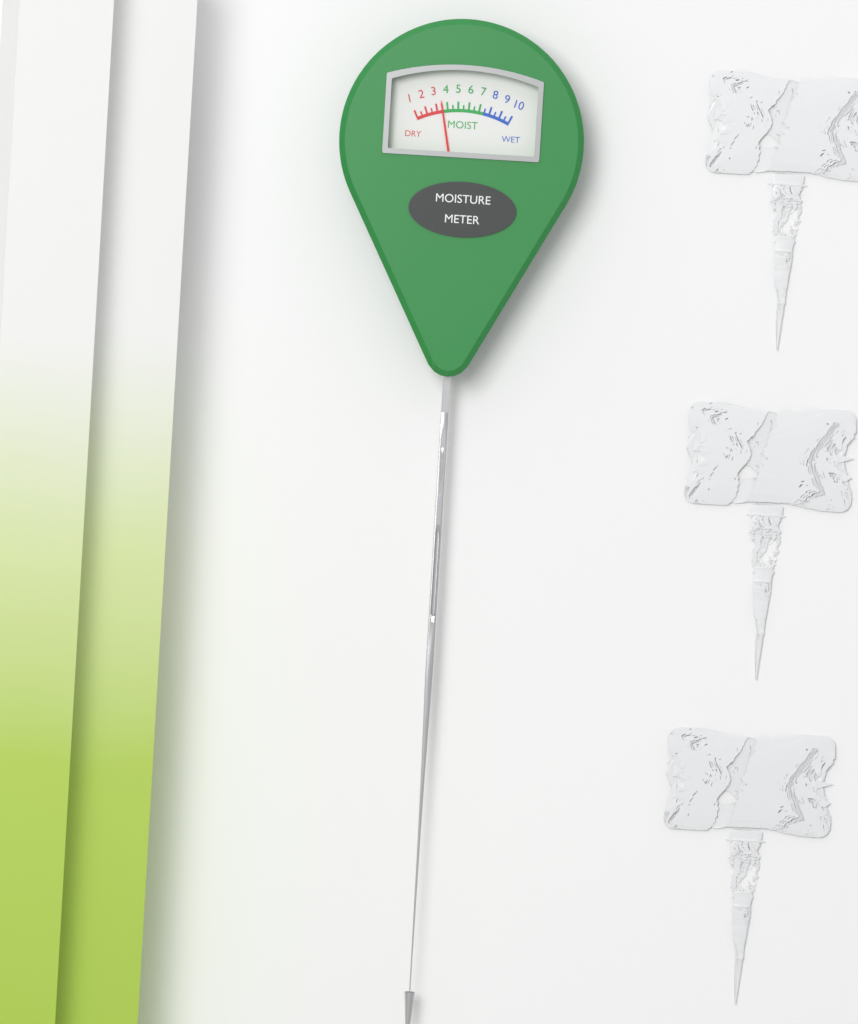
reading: 3.5 (no unit)
